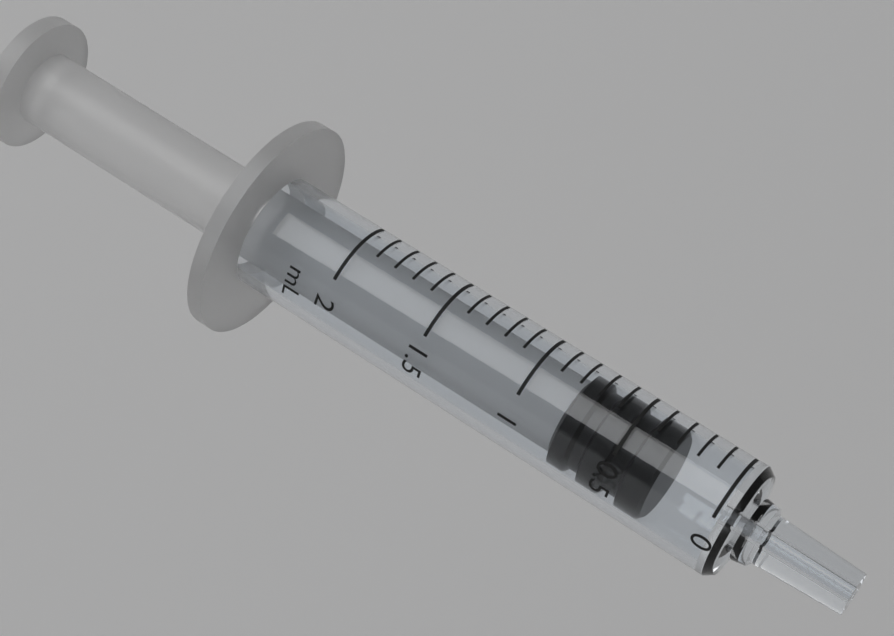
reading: 0.3 mL
